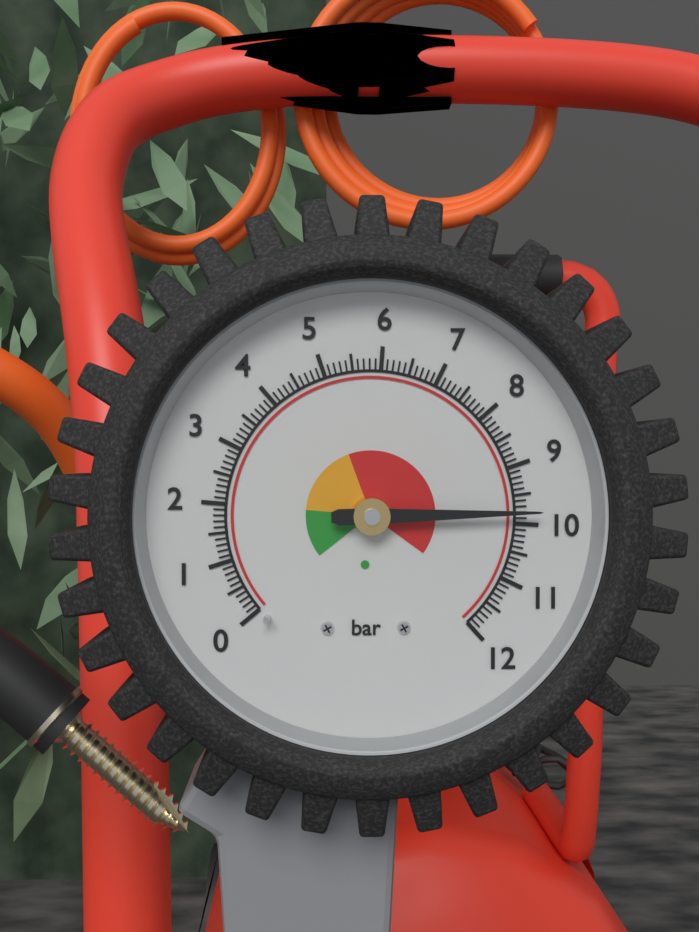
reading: 9.8 bar
